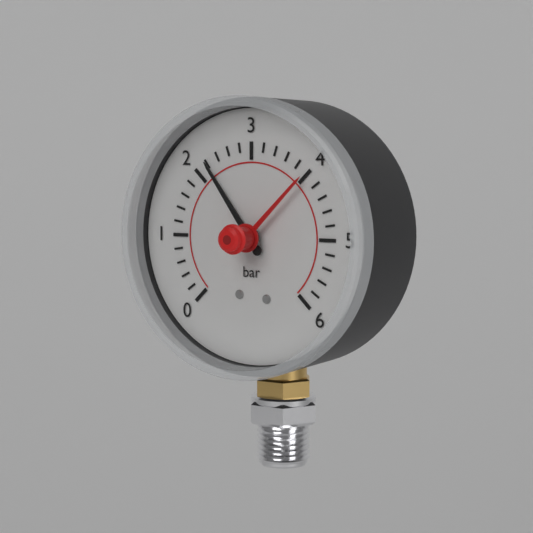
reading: 2.2 bar
